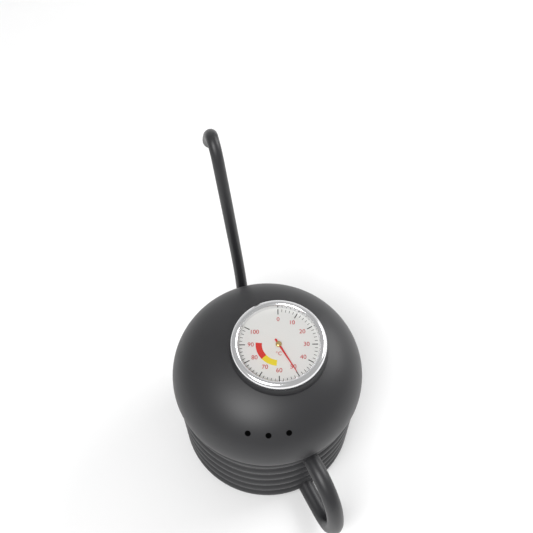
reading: 50 °C
